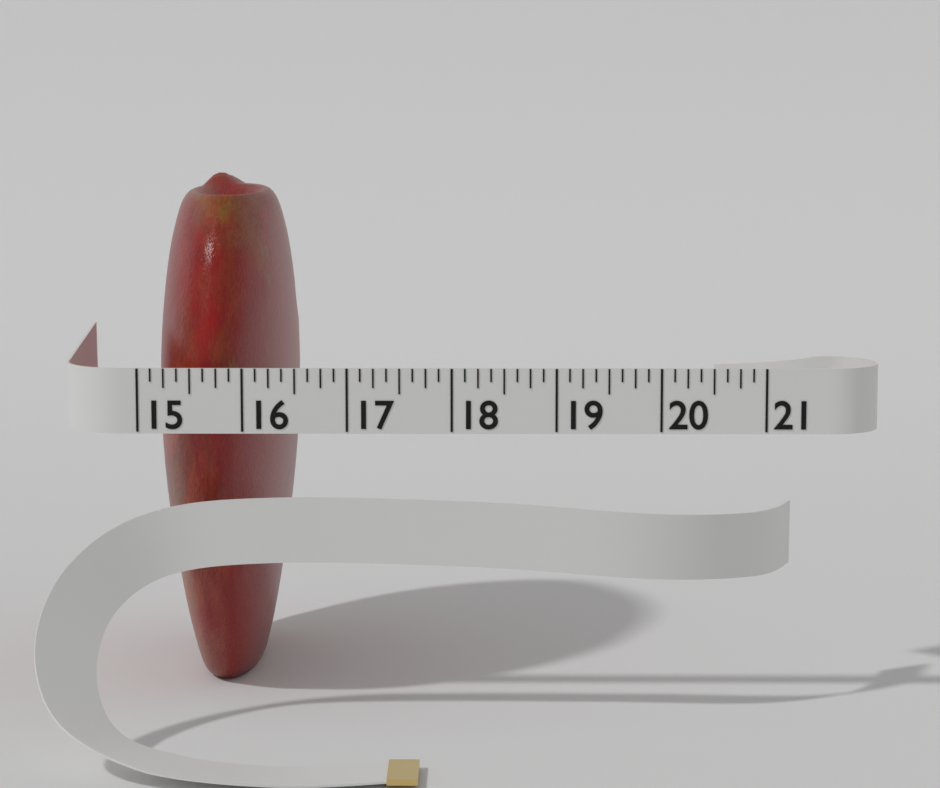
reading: 16.375 (no unit)
